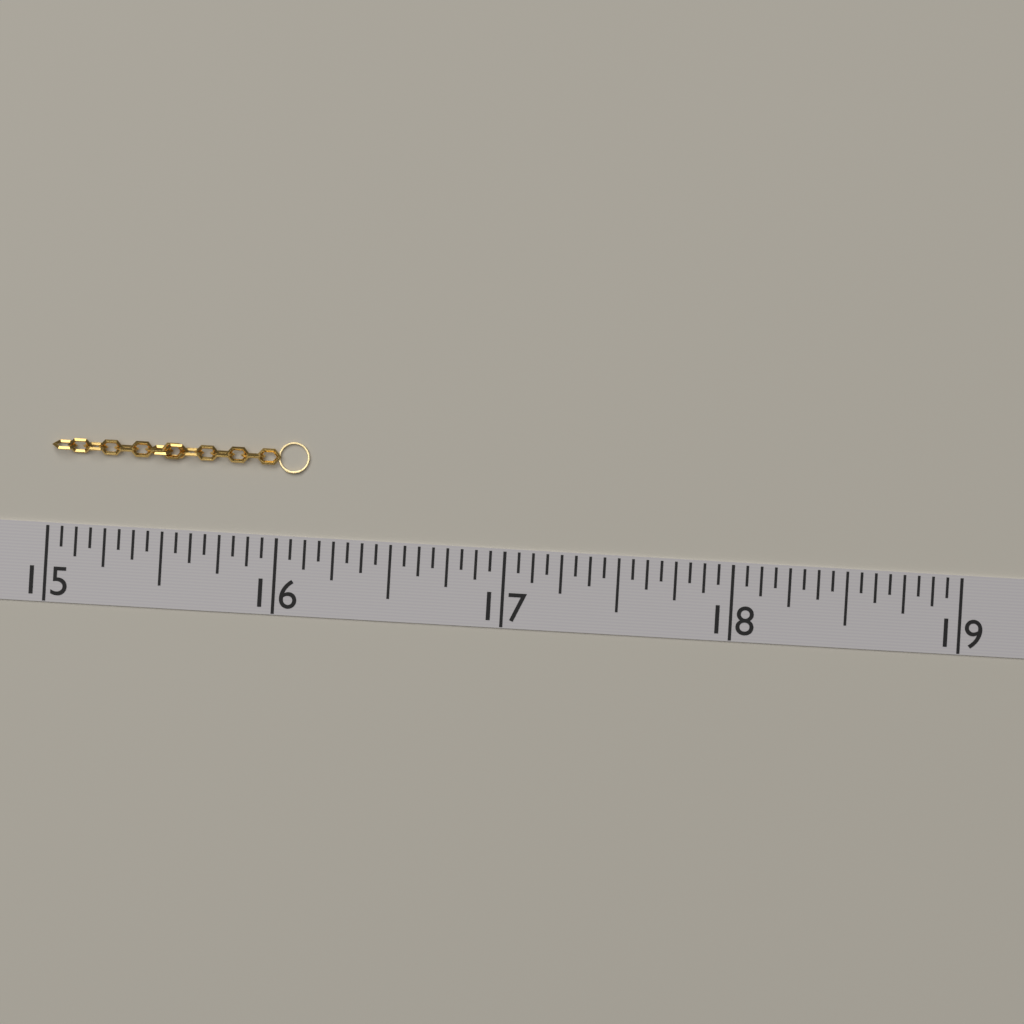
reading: 16.1250 (no unit)
